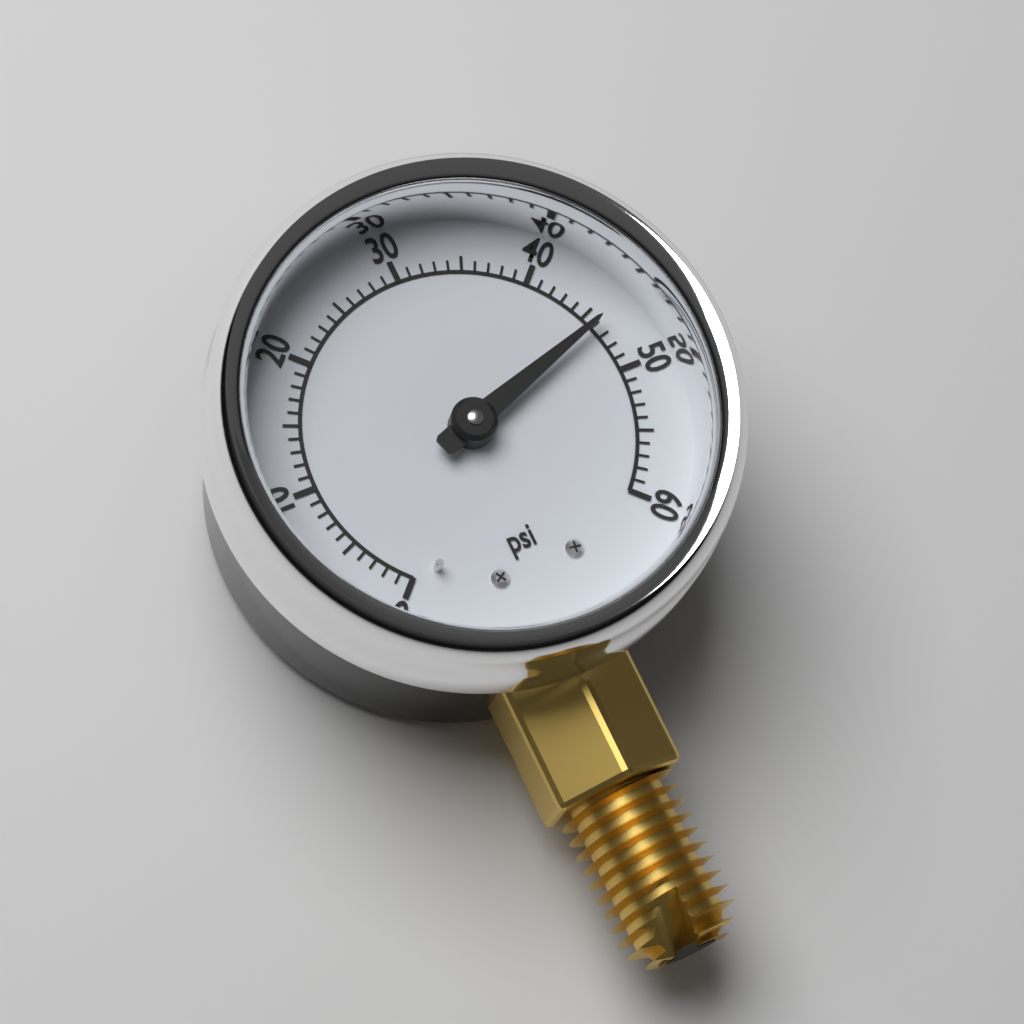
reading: 46 psi
